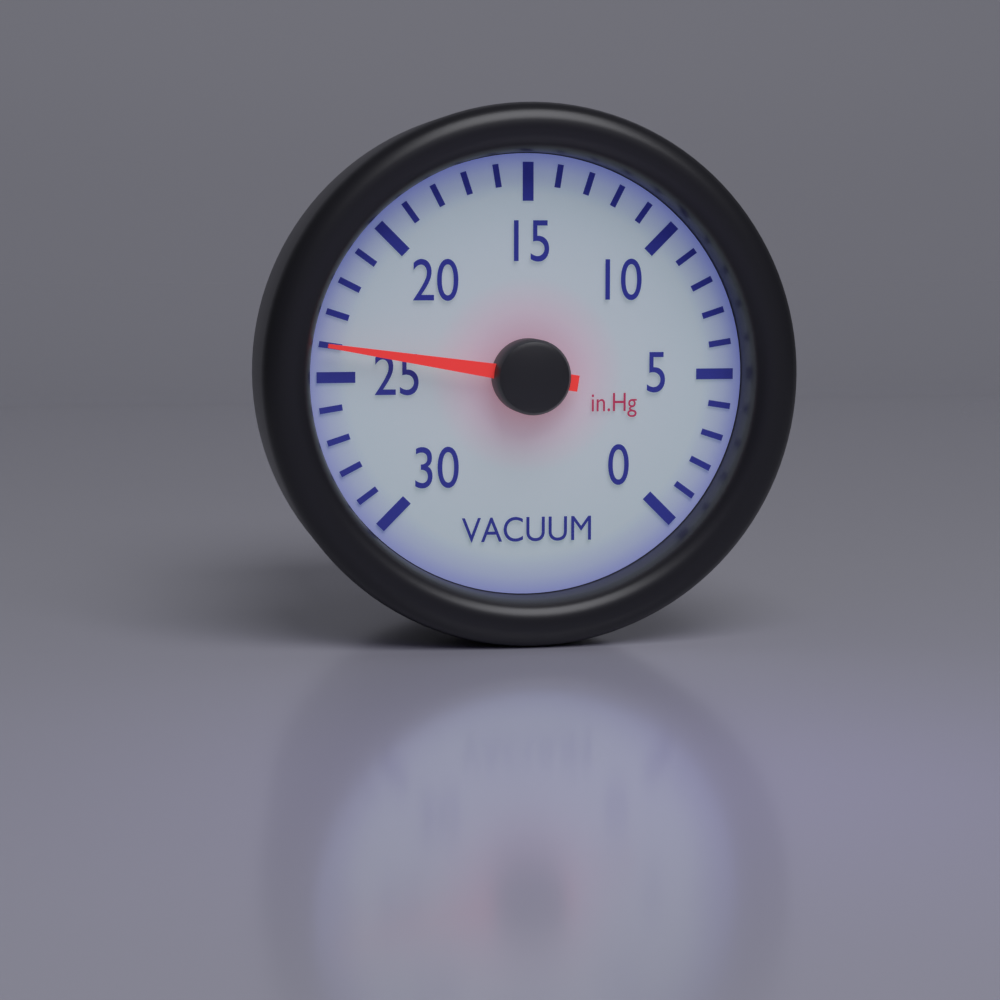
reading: 24 inHg
